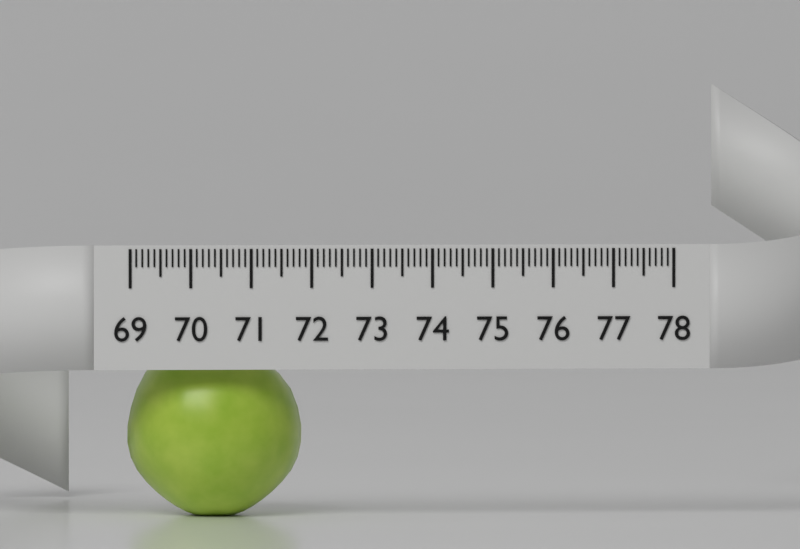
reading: 71.9 (no unit)
